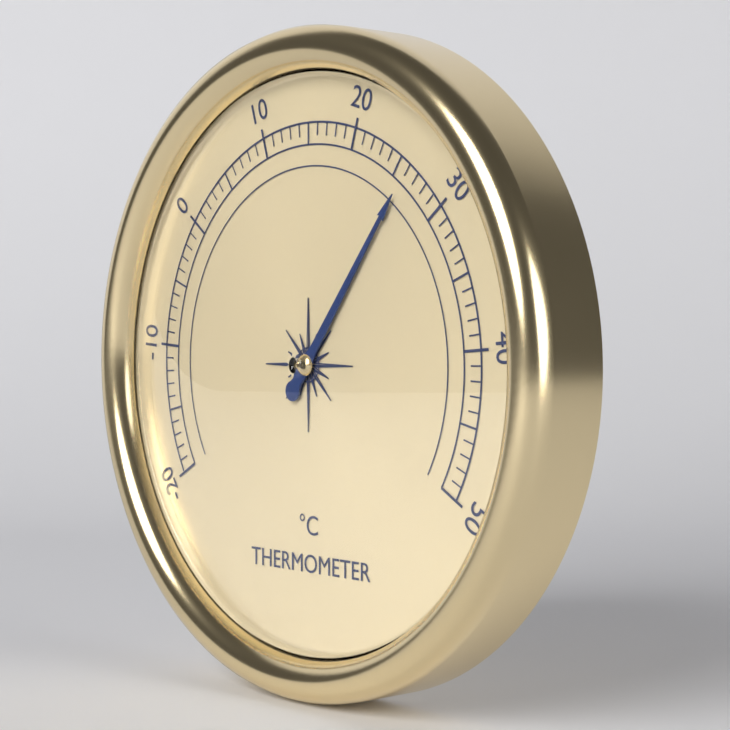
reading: 26 °C
